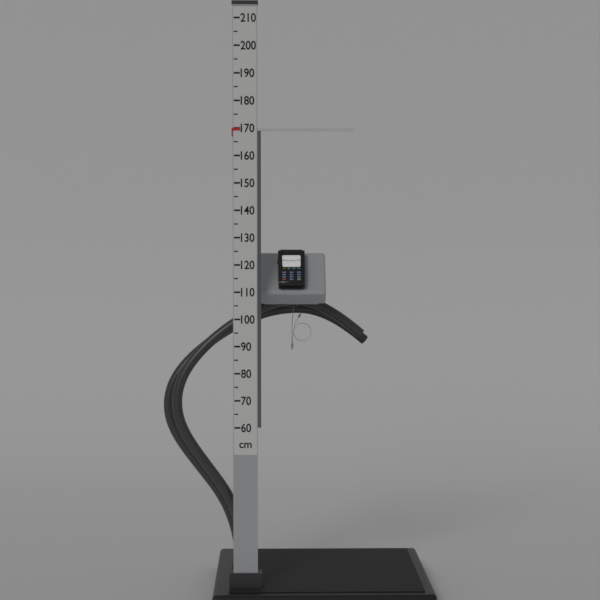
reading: 170 cm
